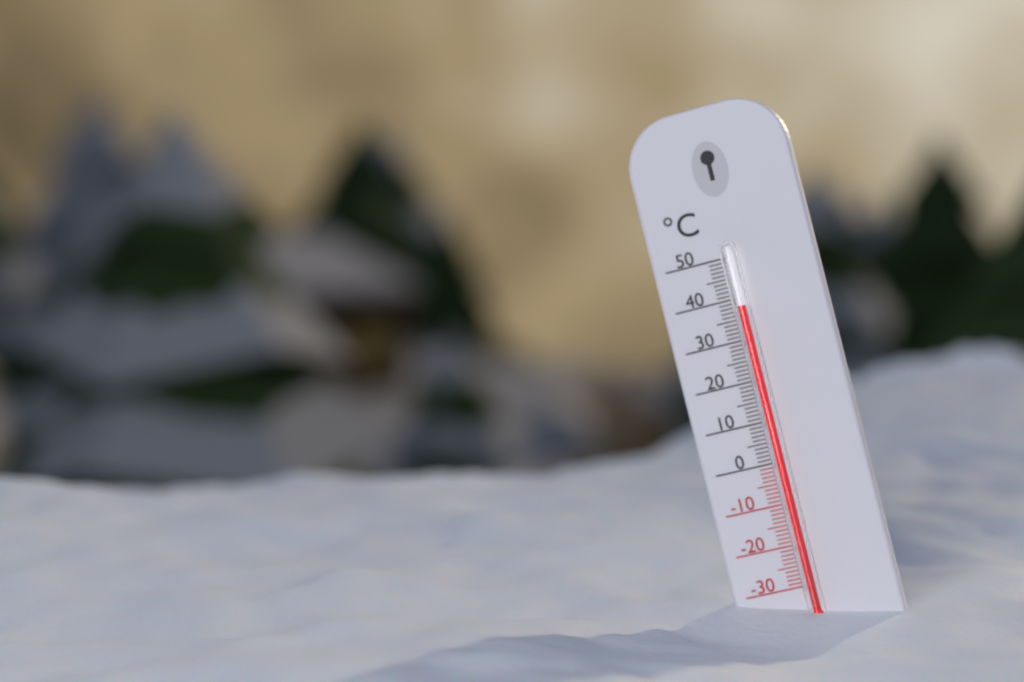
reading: 38 °C
